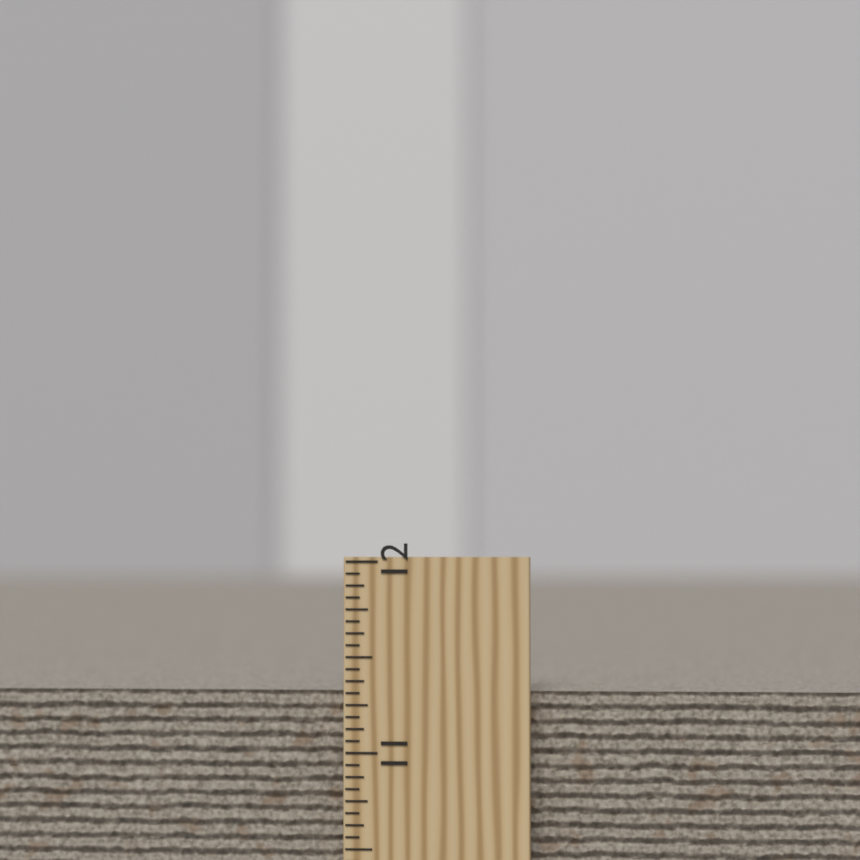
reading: 11.3125 inch
